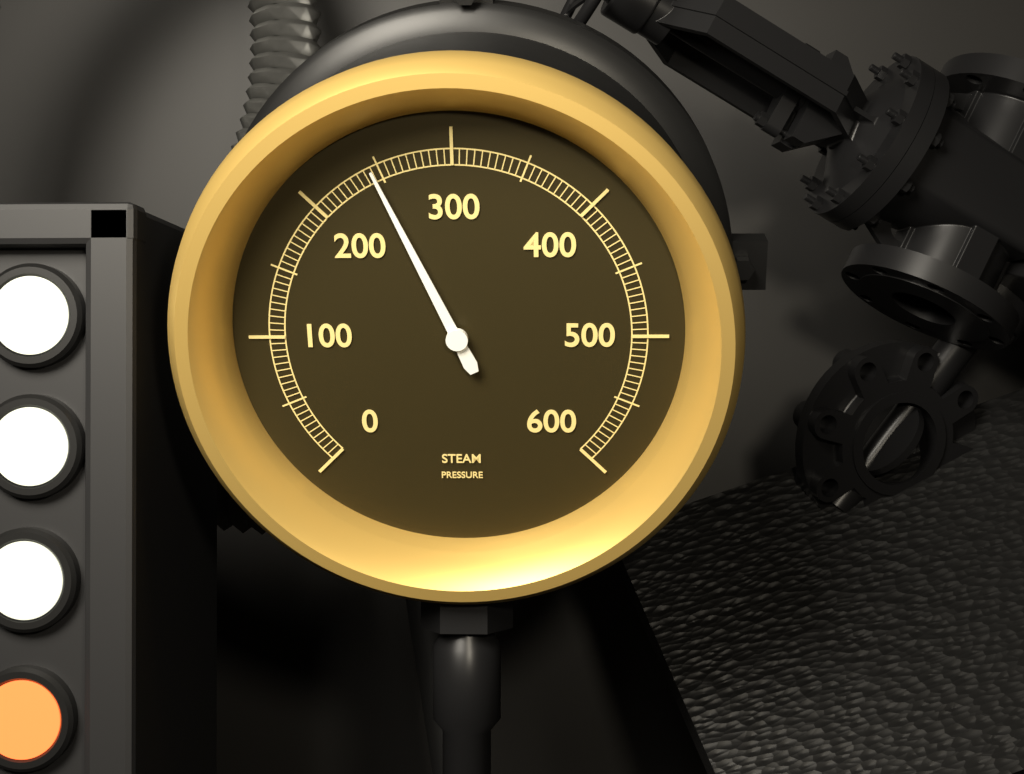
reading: 245 (no unit)
